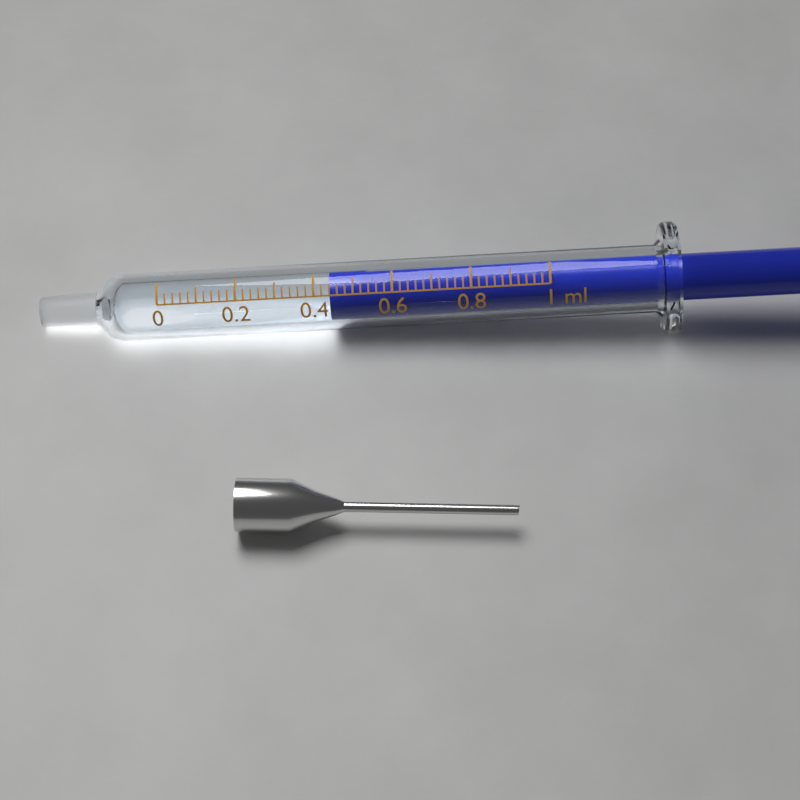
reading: 0.44 ml
